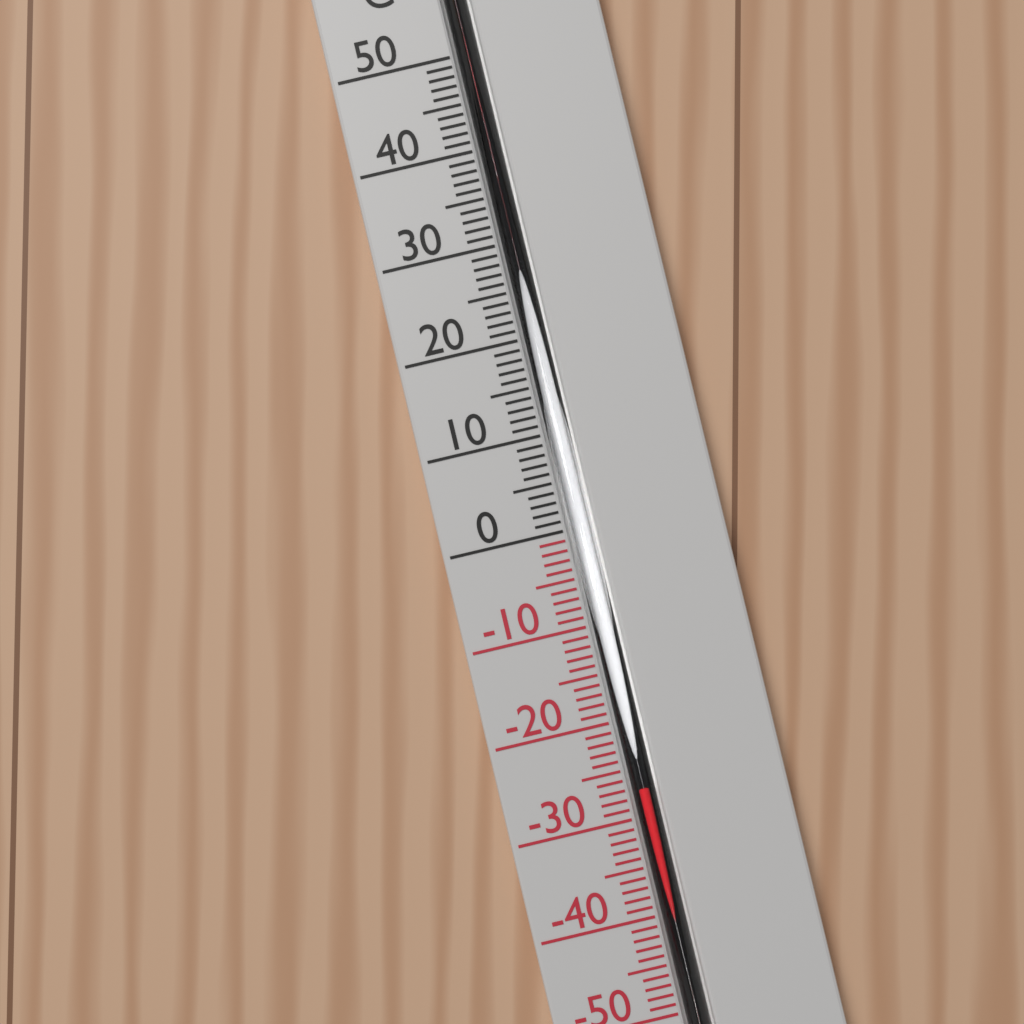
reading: -27 °C
